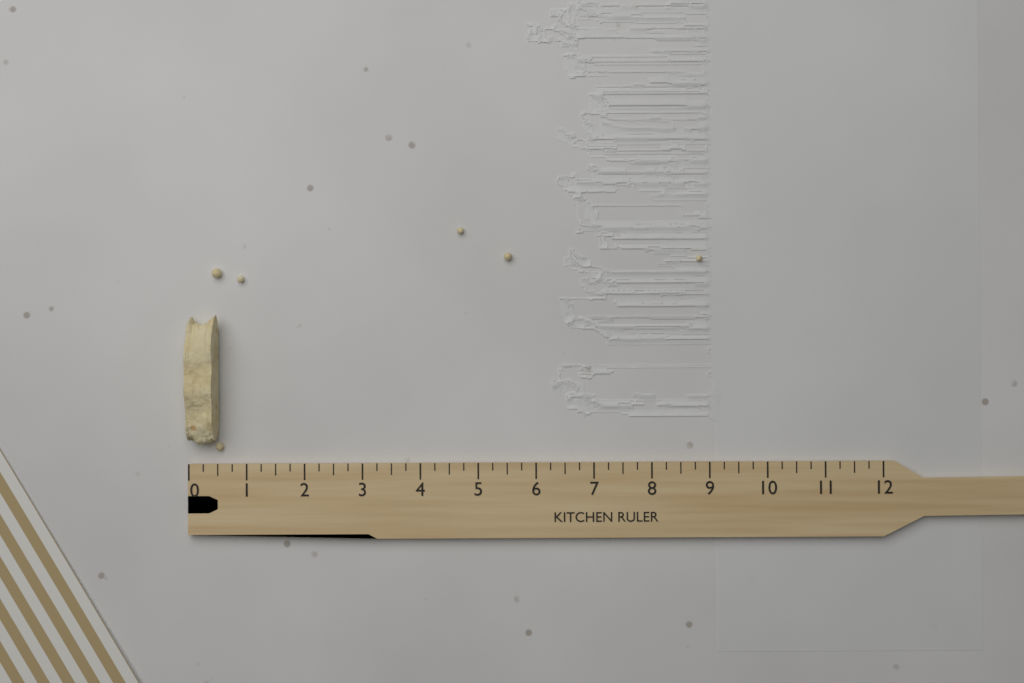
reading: 0.50 (no unit)
